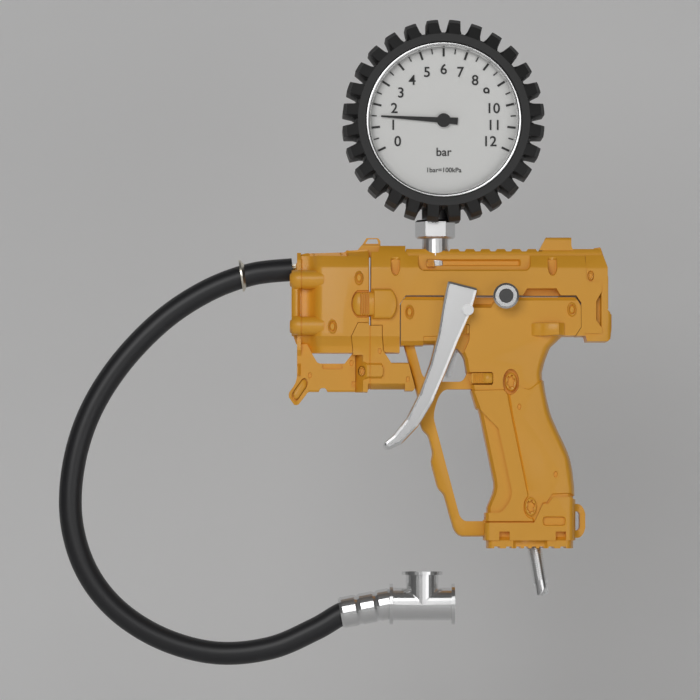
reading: 1.5 bar
